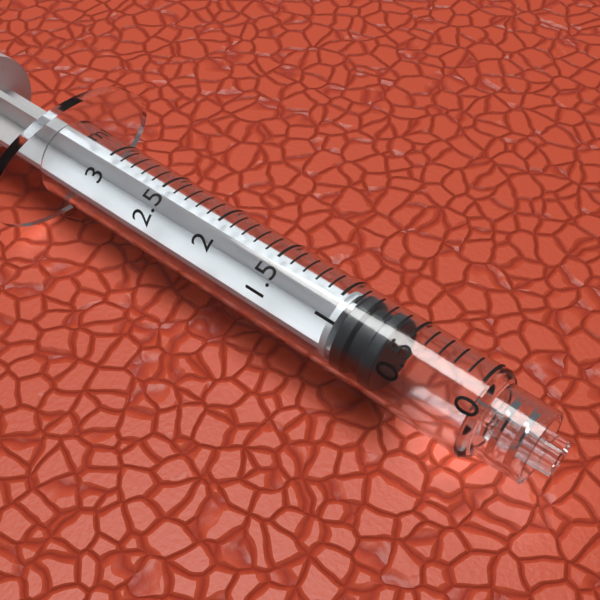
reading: 0.6 ml
